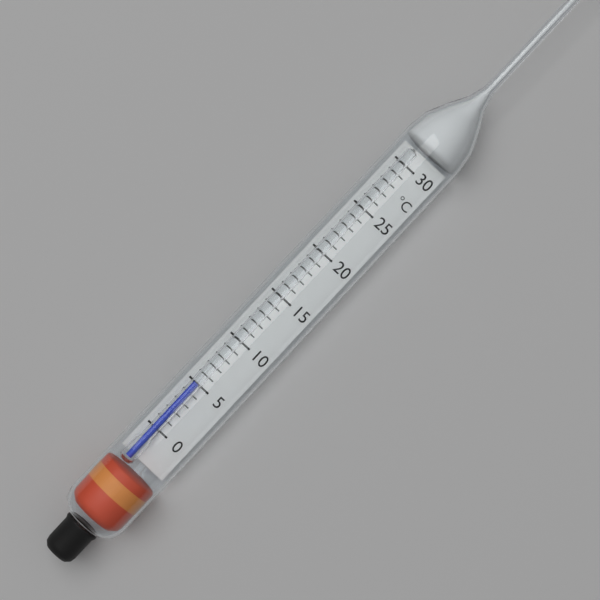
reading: 5 °C
